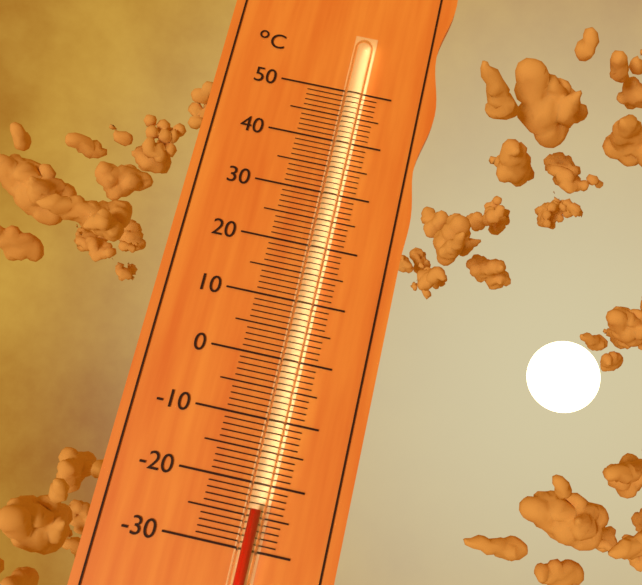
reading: -24 °C
